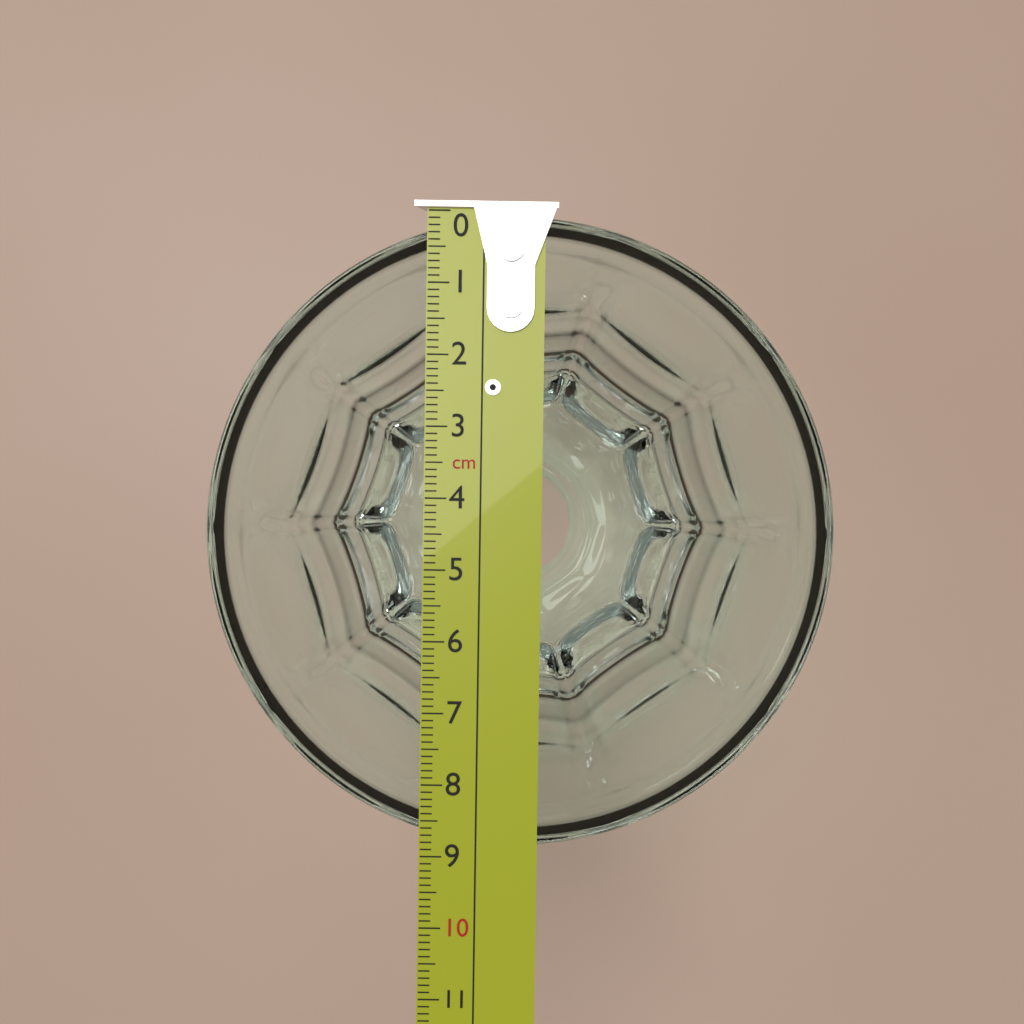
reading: 8.9 cm
